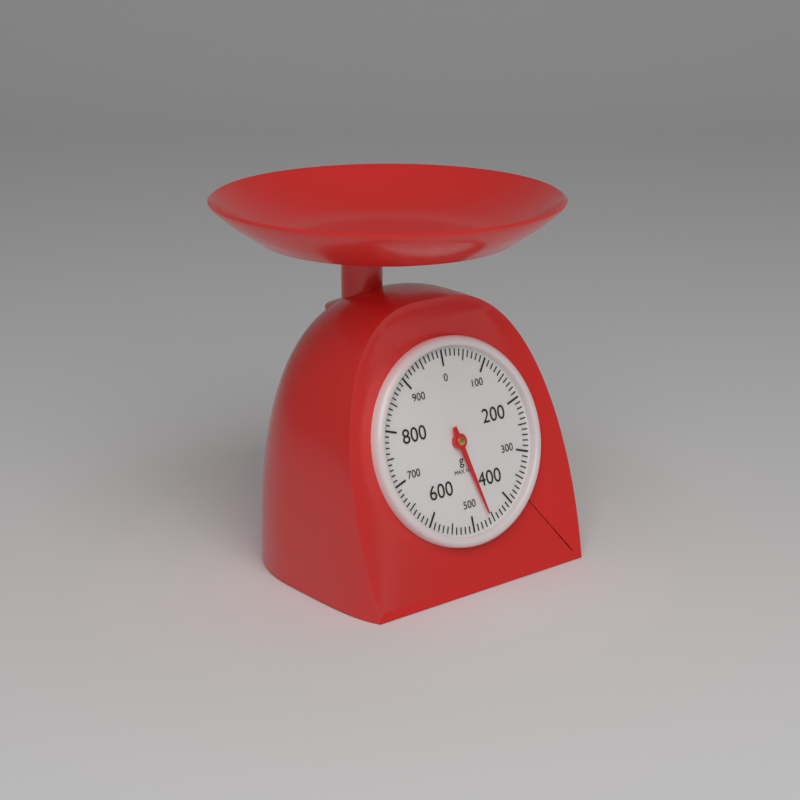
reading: 460 g
